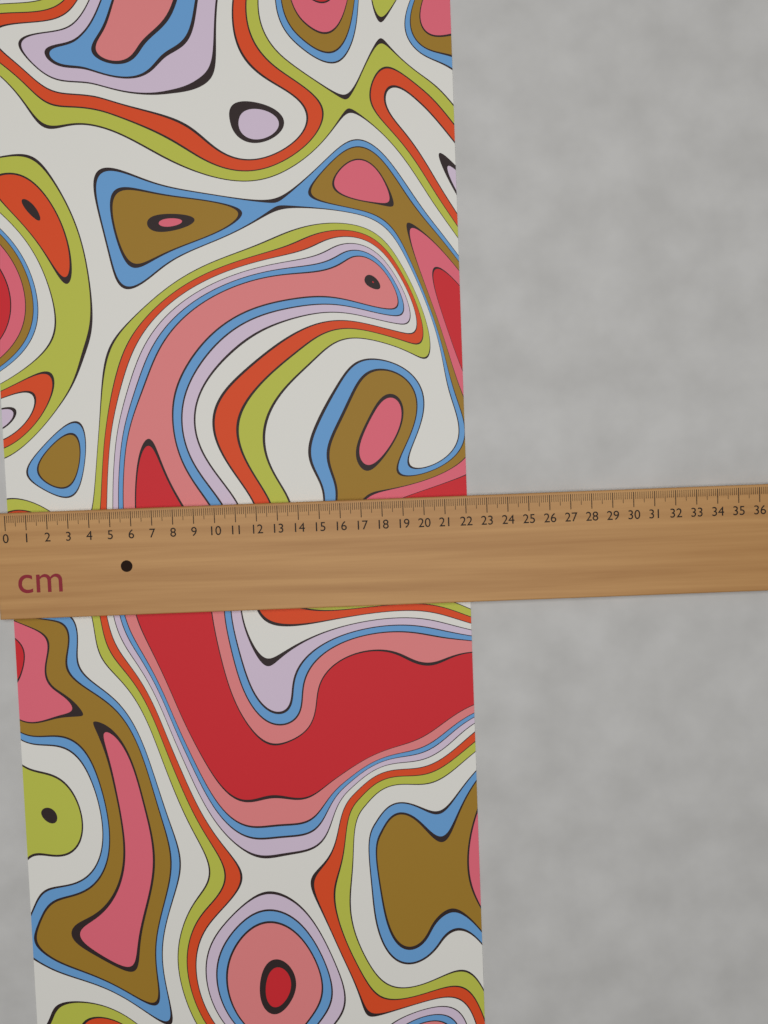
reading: 22.1 cm
